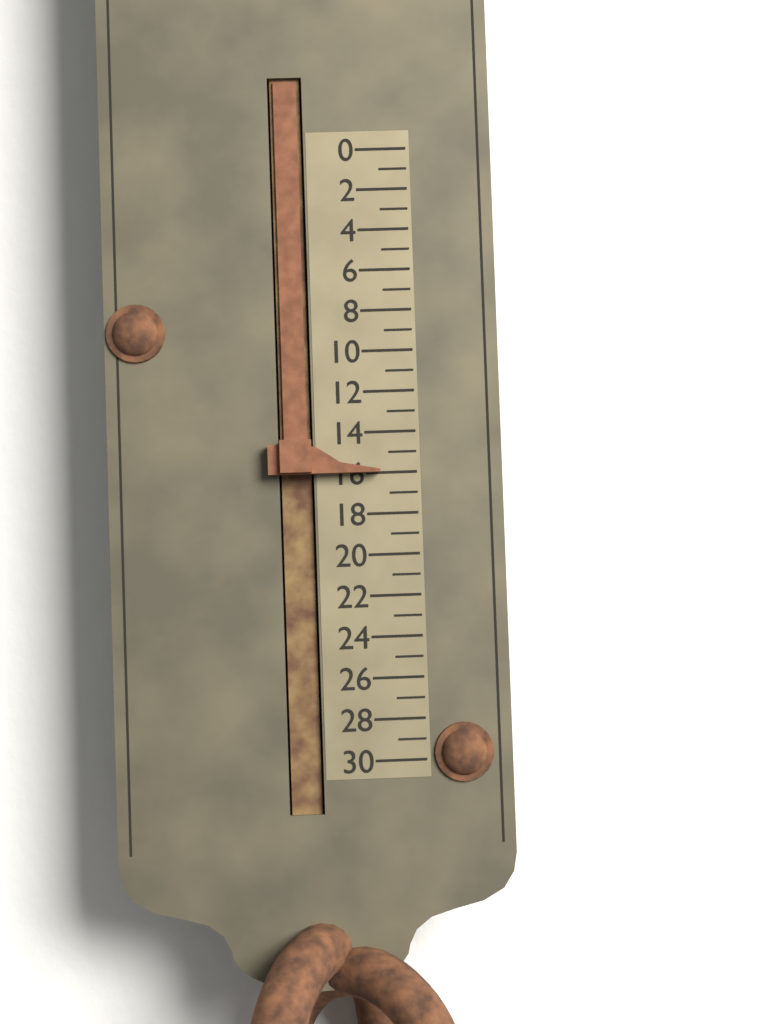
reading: 16 (no unit)
